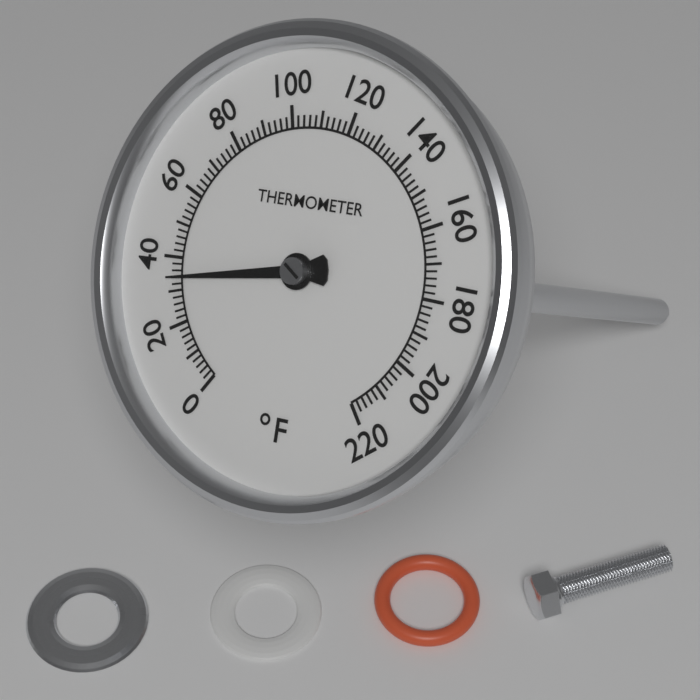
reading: 34 °F
